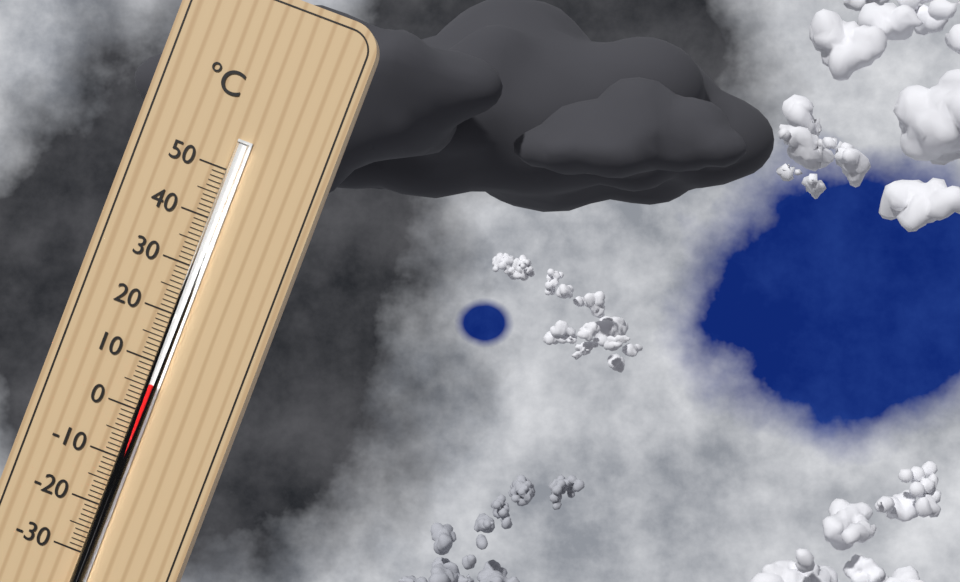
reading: 6 °C
